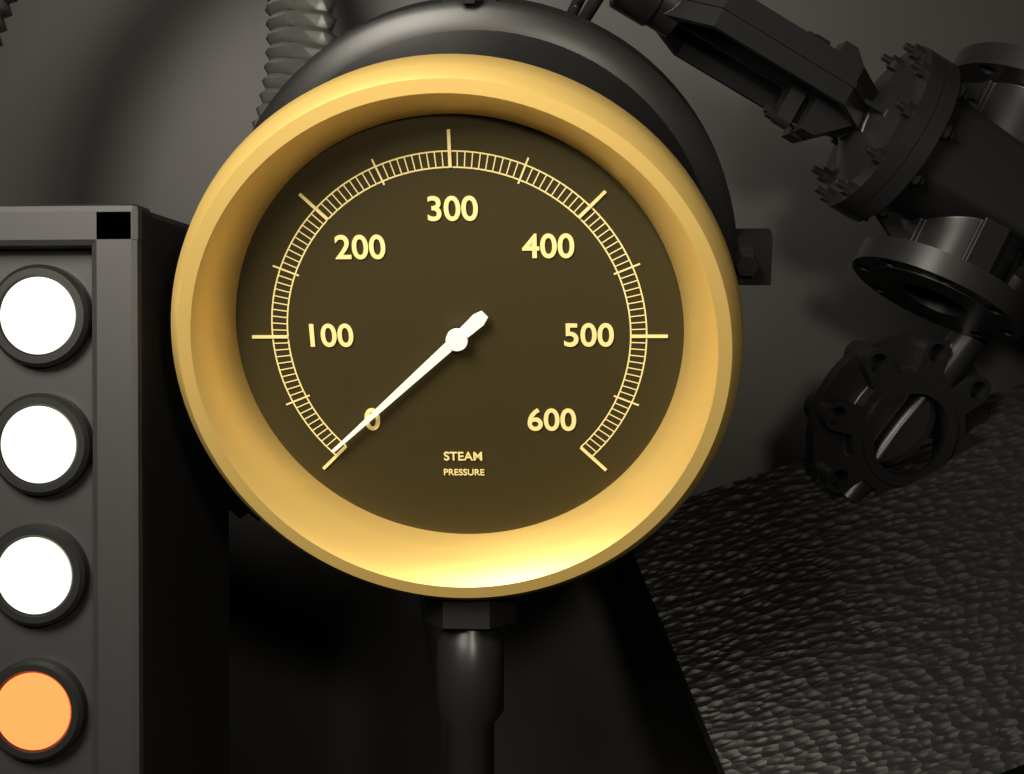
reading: 5 (no unit)
